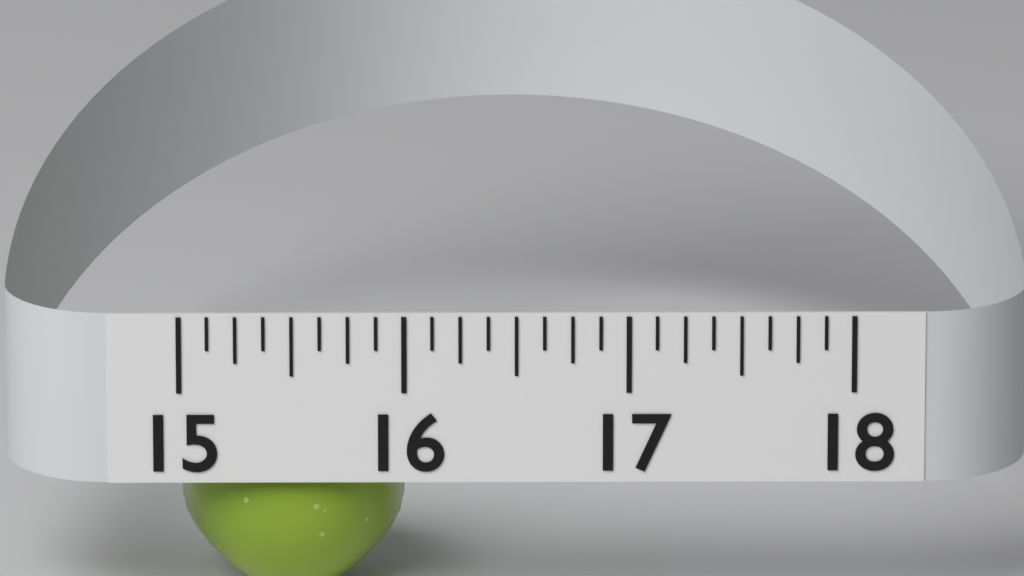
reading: 16.000 (no unit)
